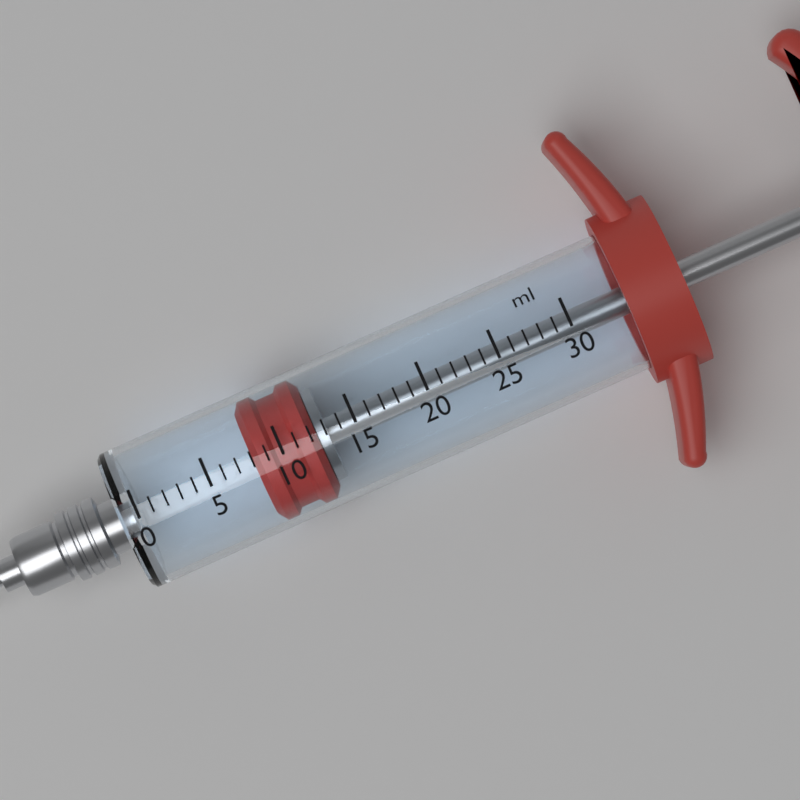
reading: 8 ml
